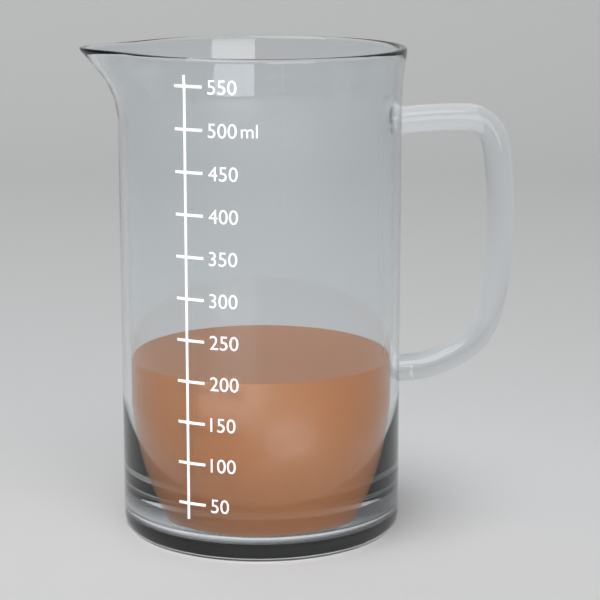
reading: 200 ml
